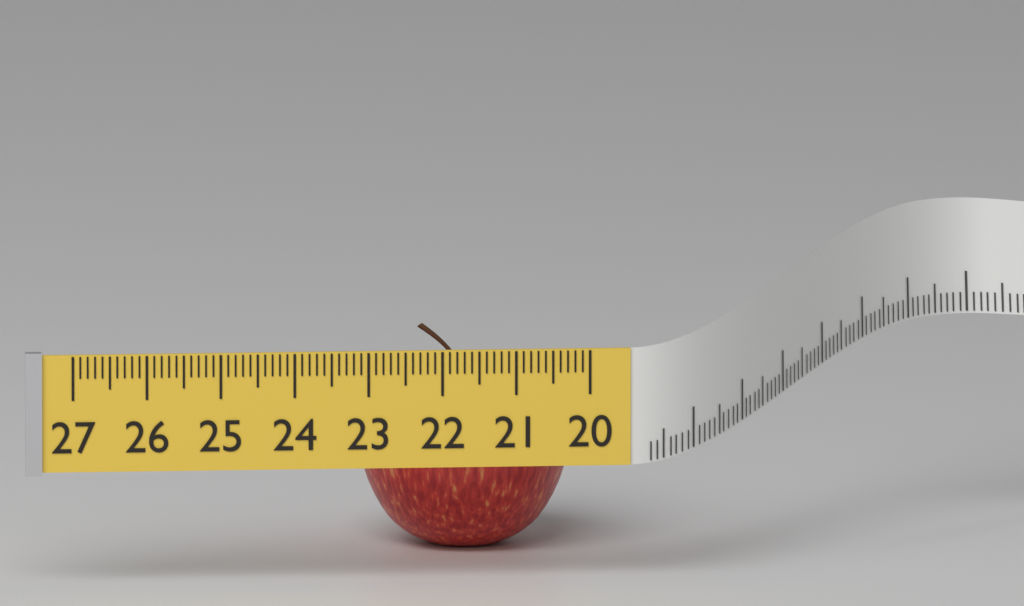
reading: 22.9 (no unit)
